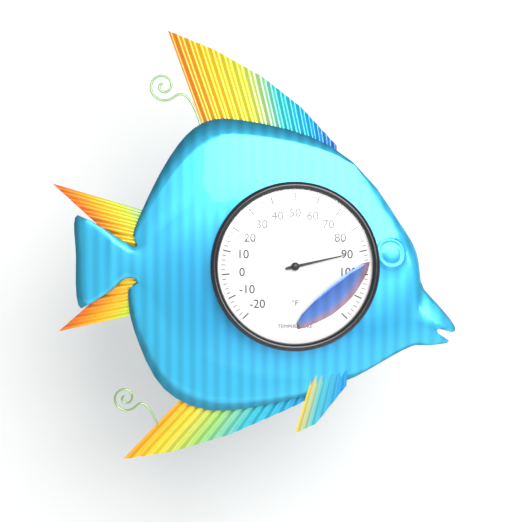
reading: 90 °F
